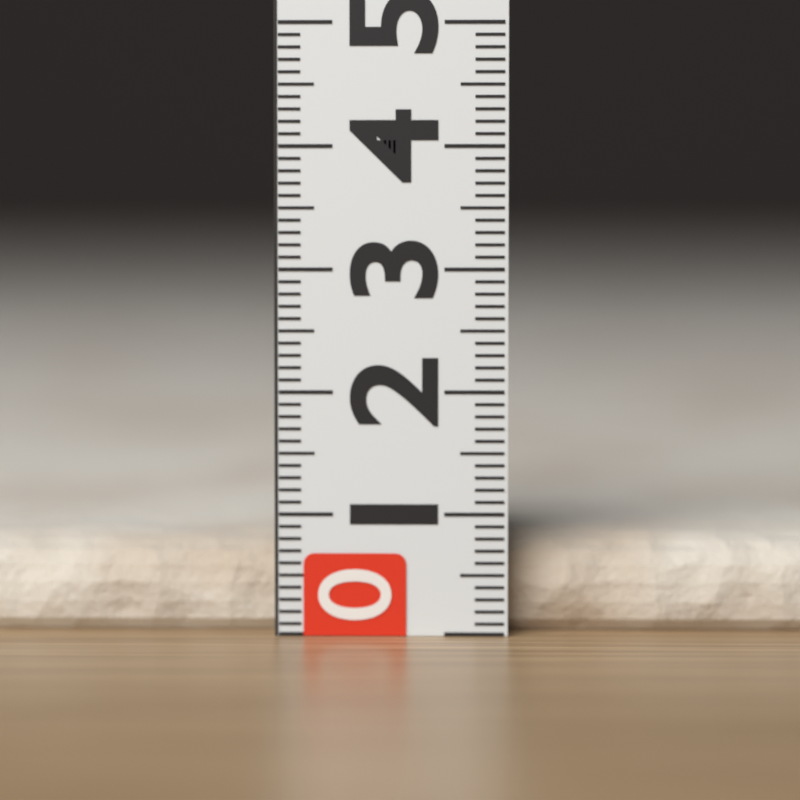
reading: 0.8 (no unit)
